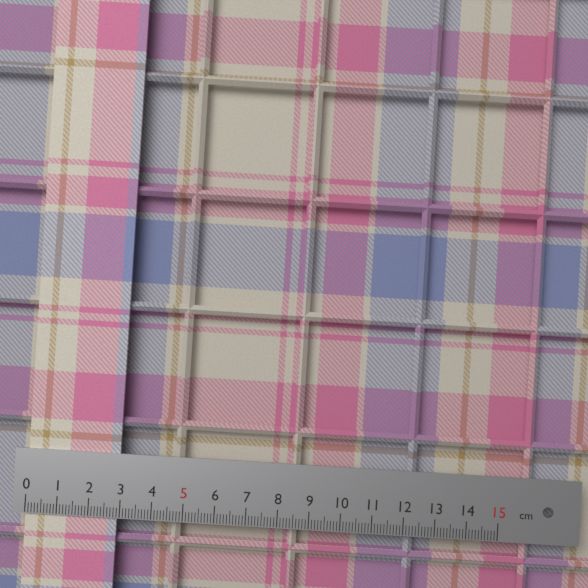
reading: 2.9 cm
